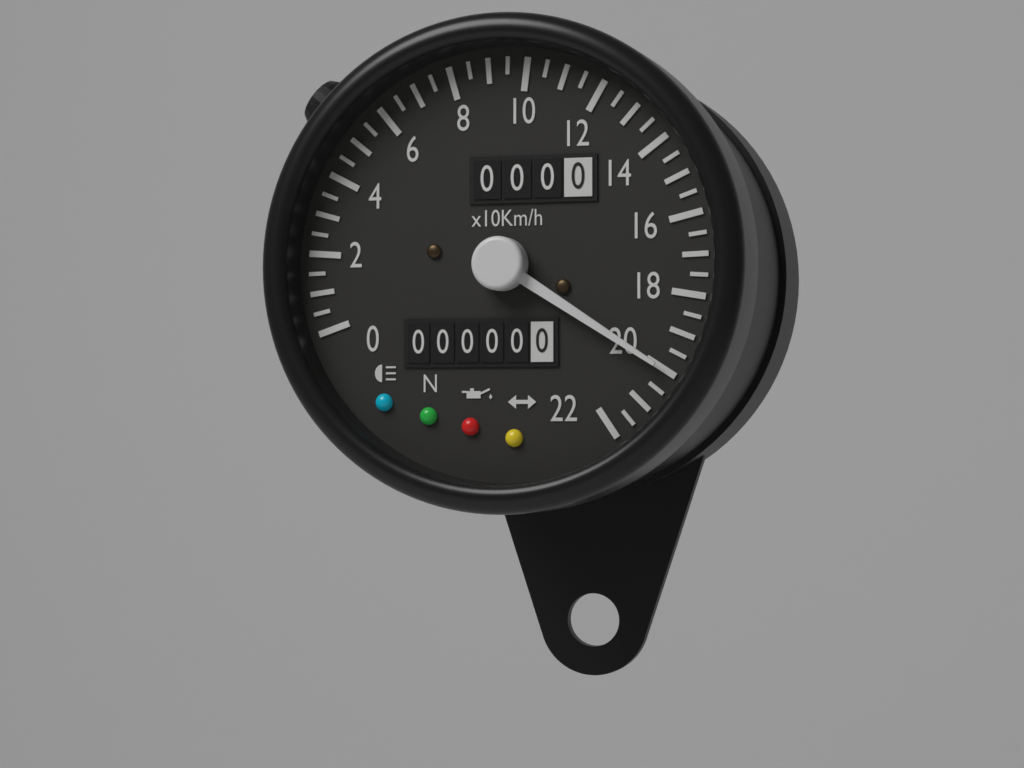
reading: 200 km/h
